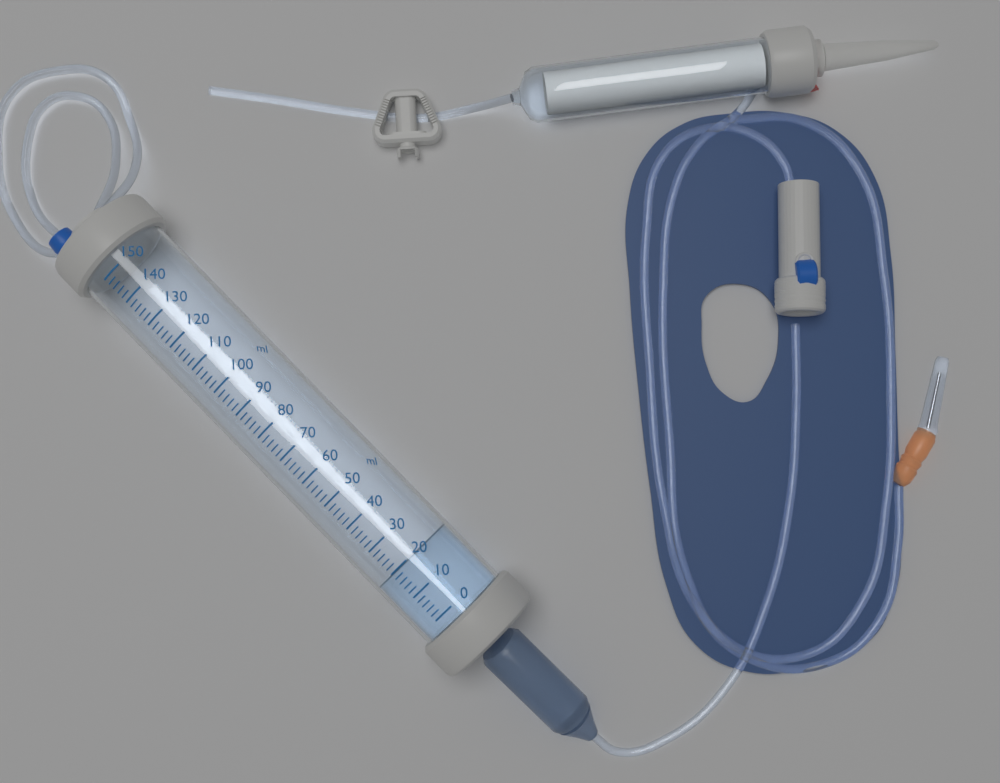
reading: 20 ml
